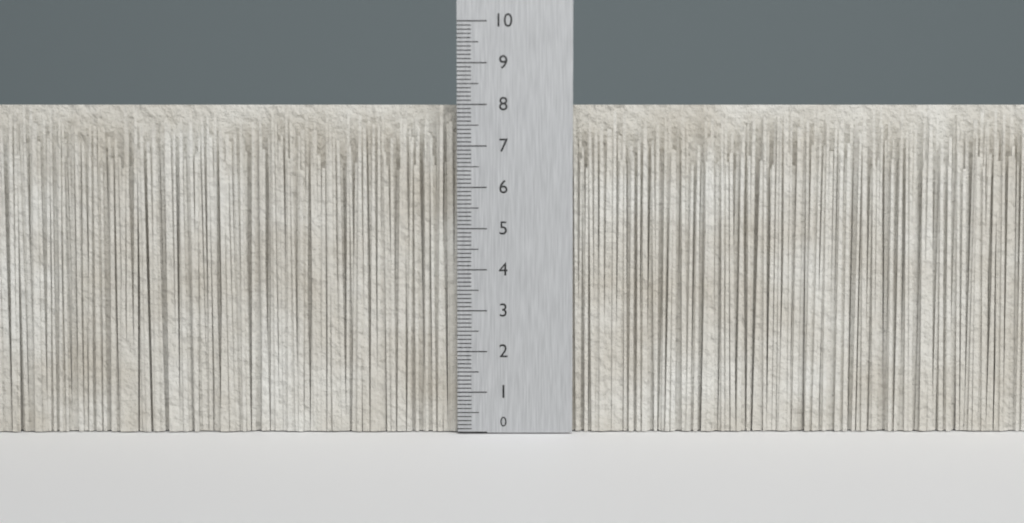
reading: 8.0 (no unit)
